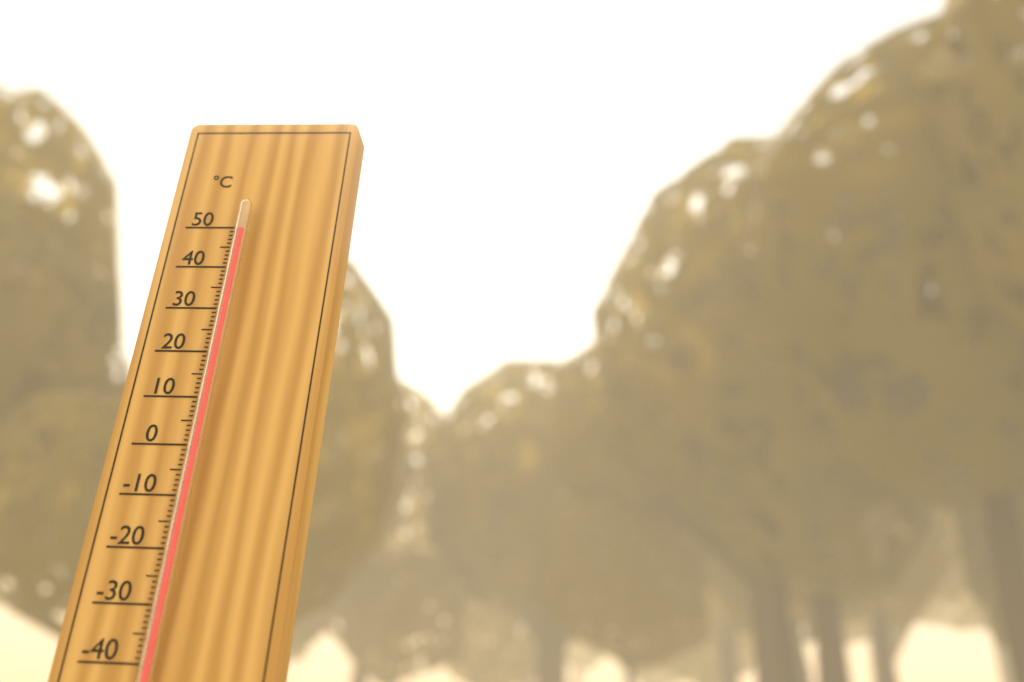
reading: 48 °C
